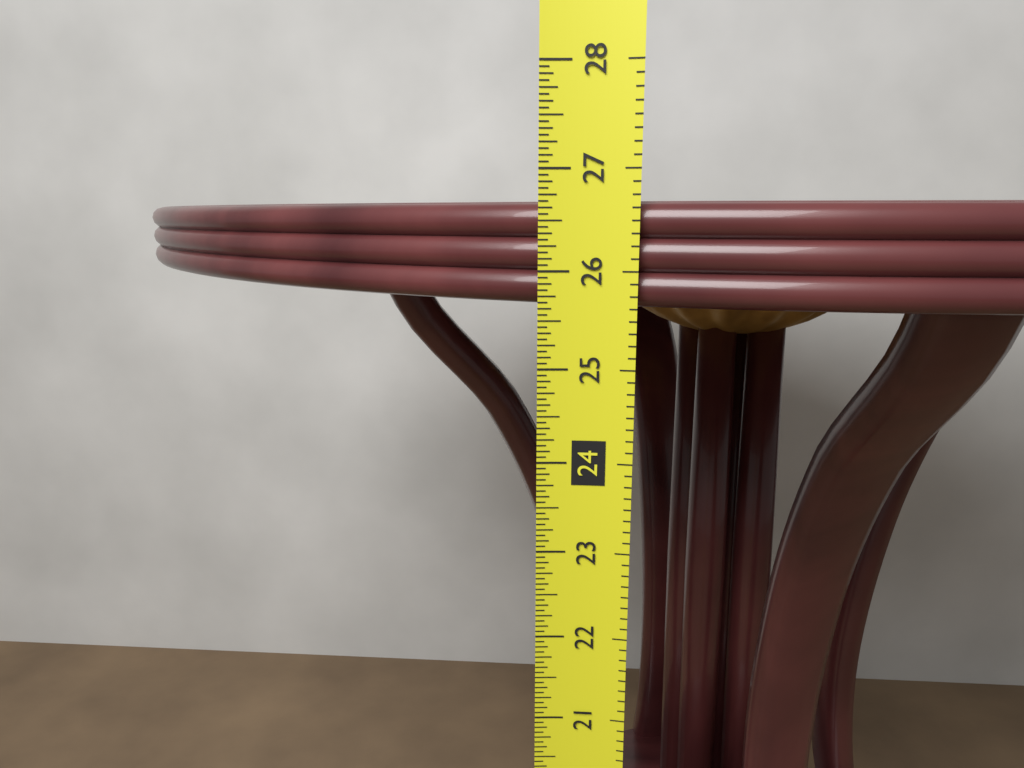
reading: 26.6875 in
